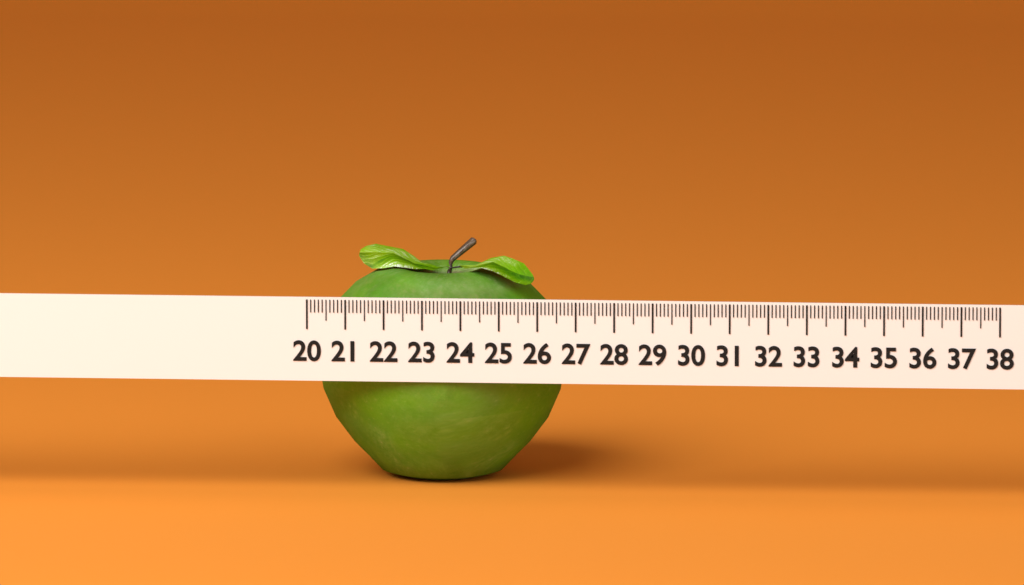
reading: 26.5 (no unit)
